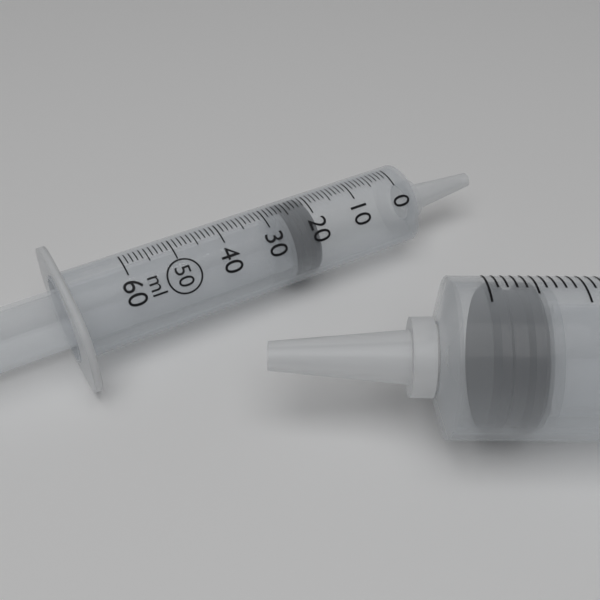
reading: 20 ml
